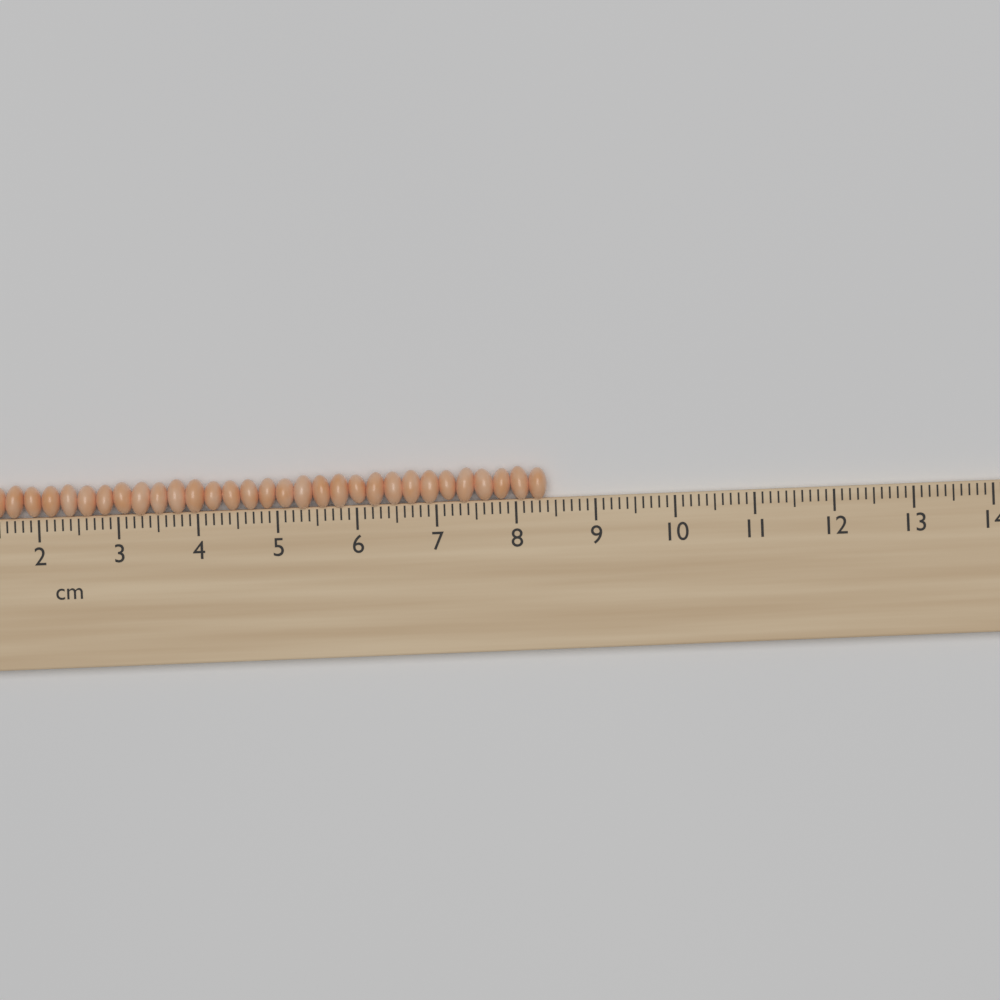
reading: 8.4 cm
